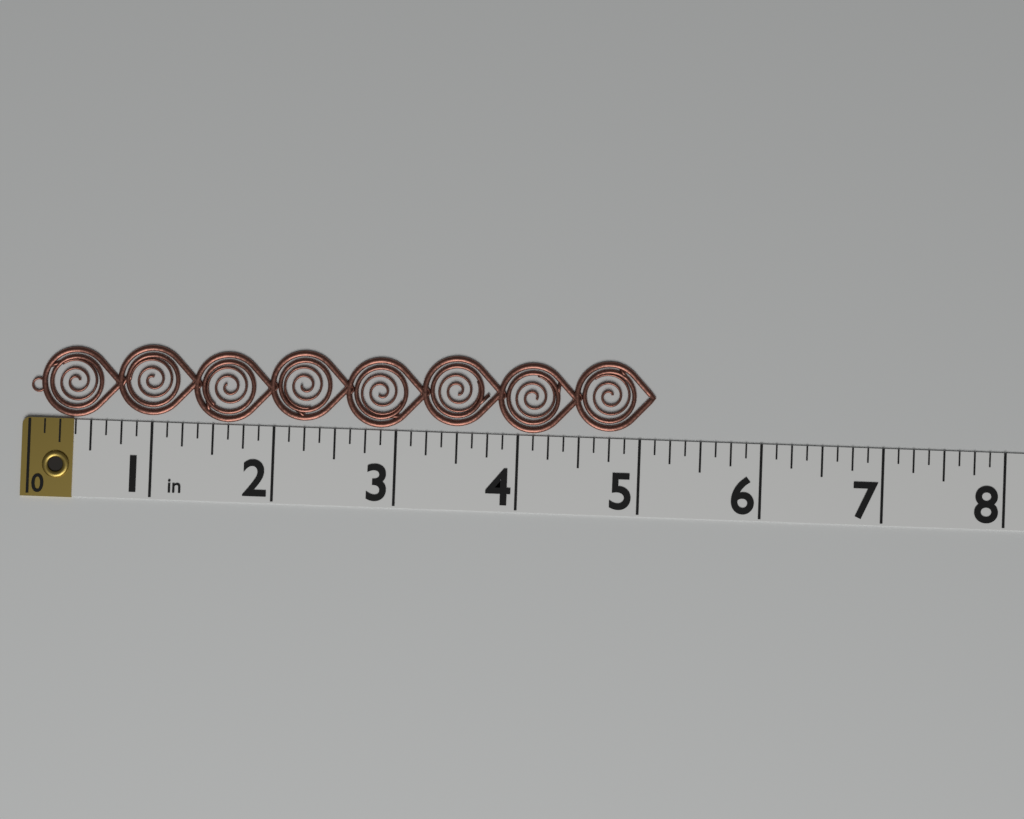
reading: 5.125 in
